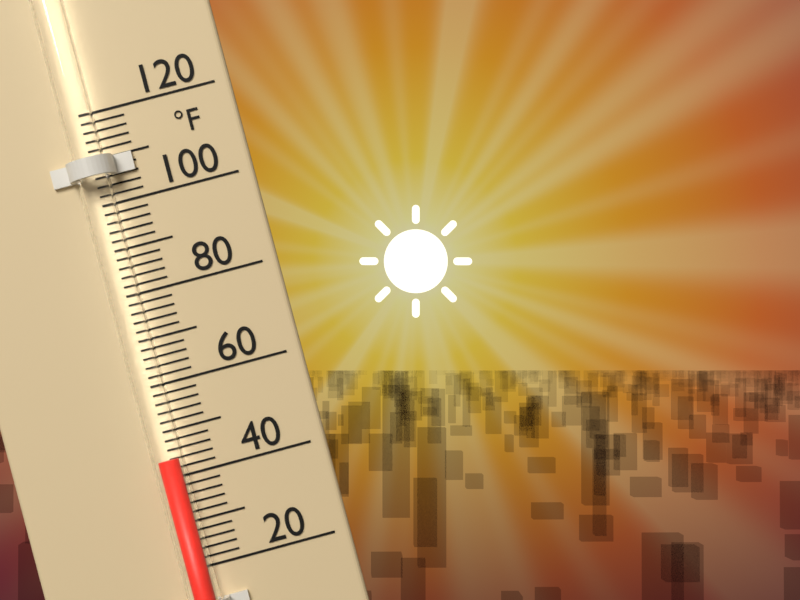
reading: 44 °F
